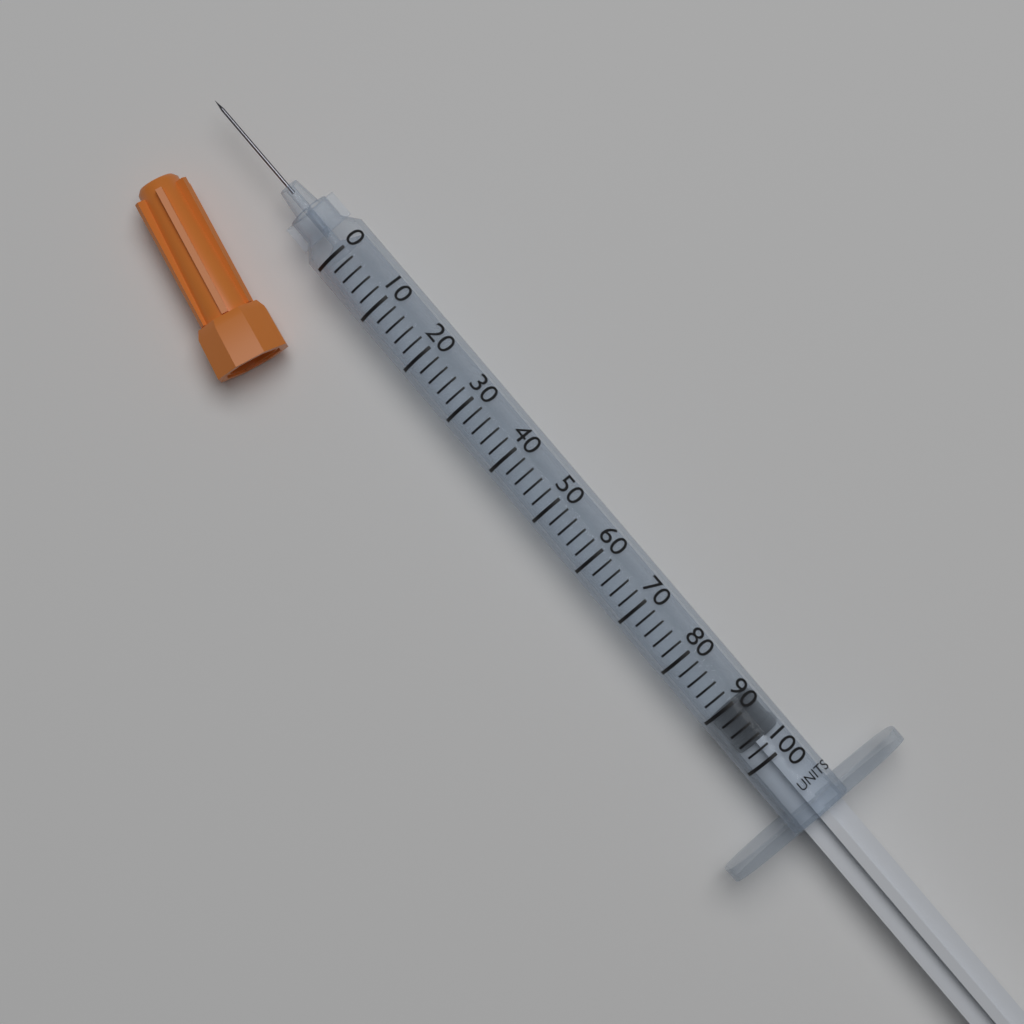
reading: 90 units
